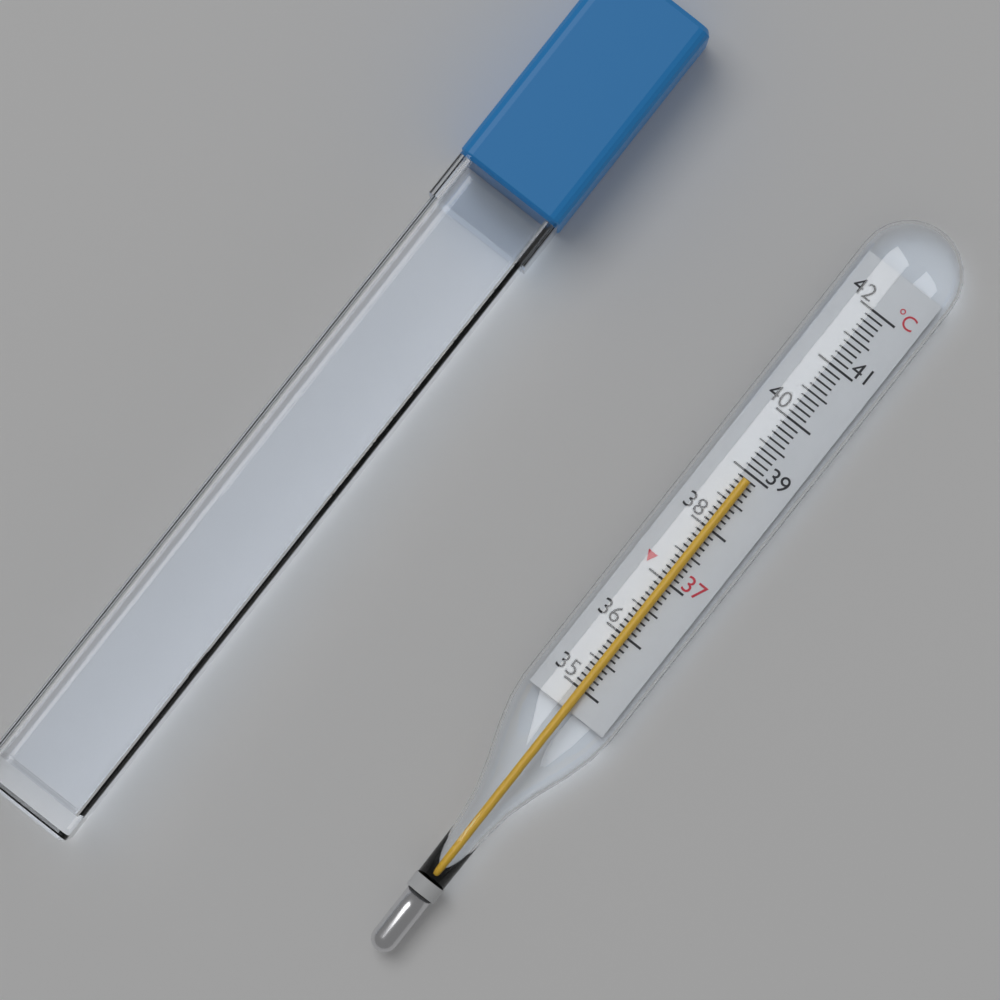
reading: 38.9 °C
